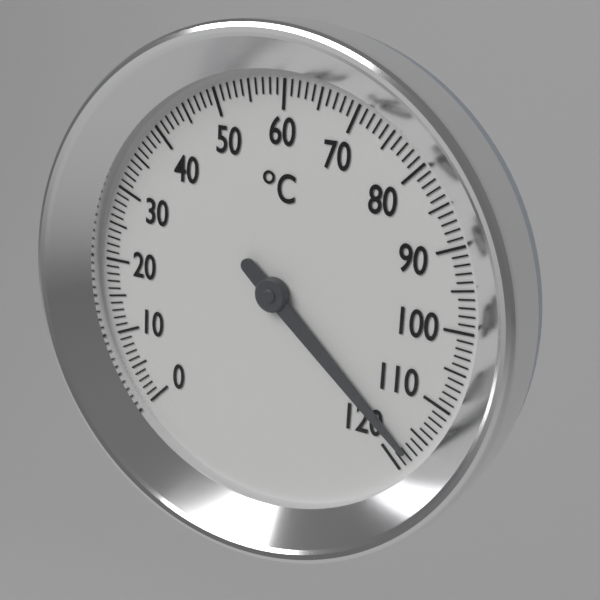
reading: 118 °C
